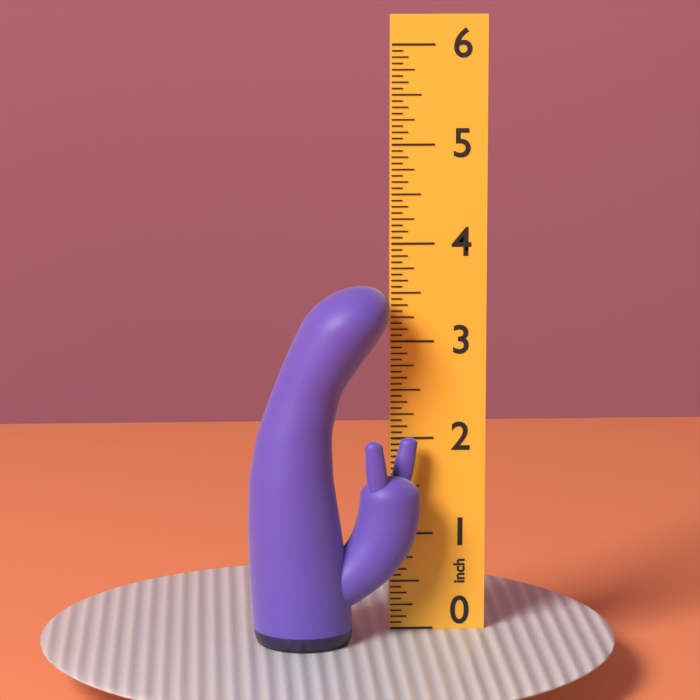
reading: 3.6250 inch
